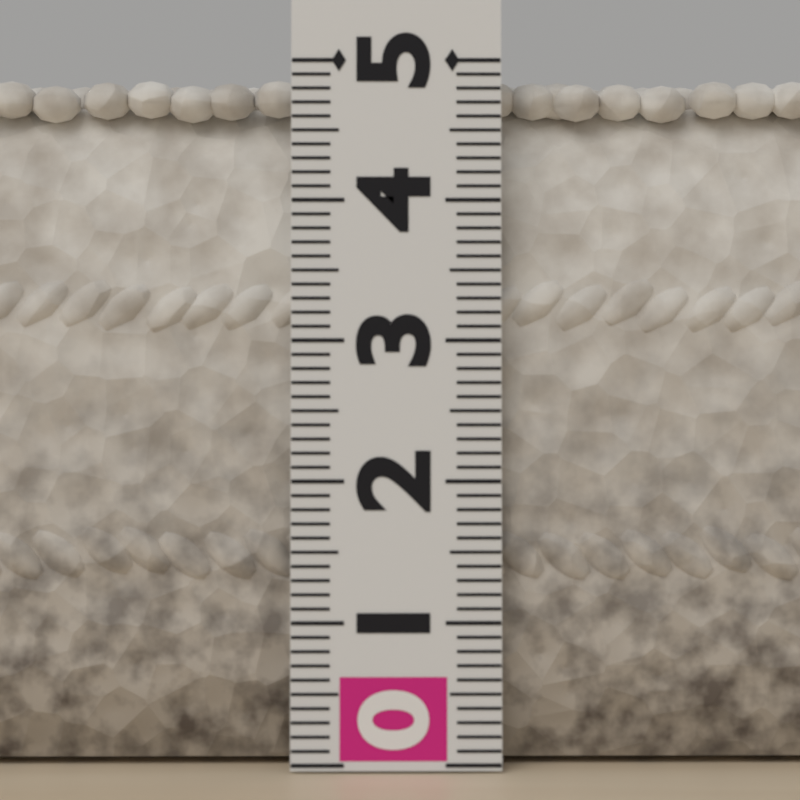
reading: 4.9 (no unit)
